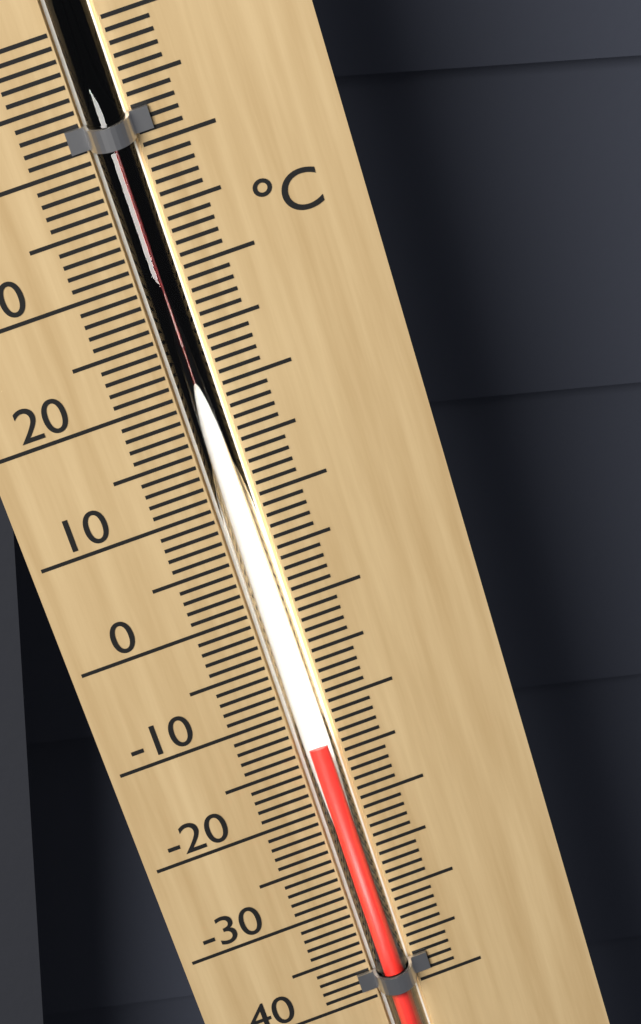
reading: -13 °C
